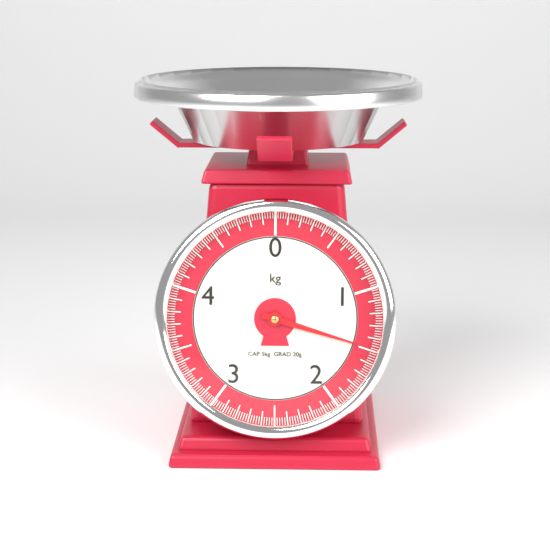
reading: 1.48 kg
